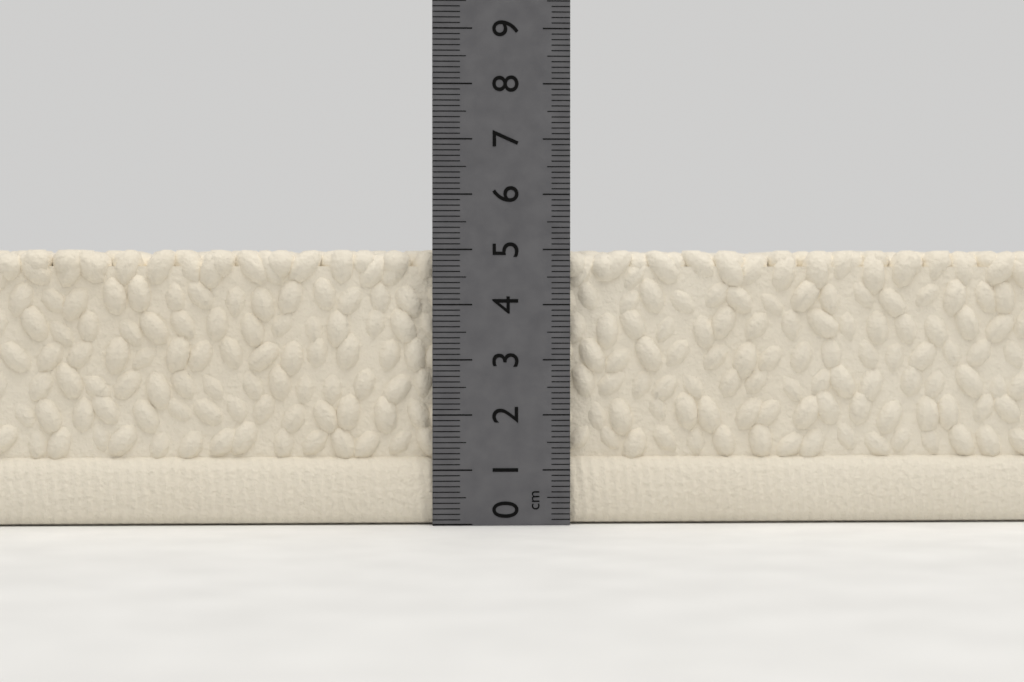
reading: 5.0 cm
